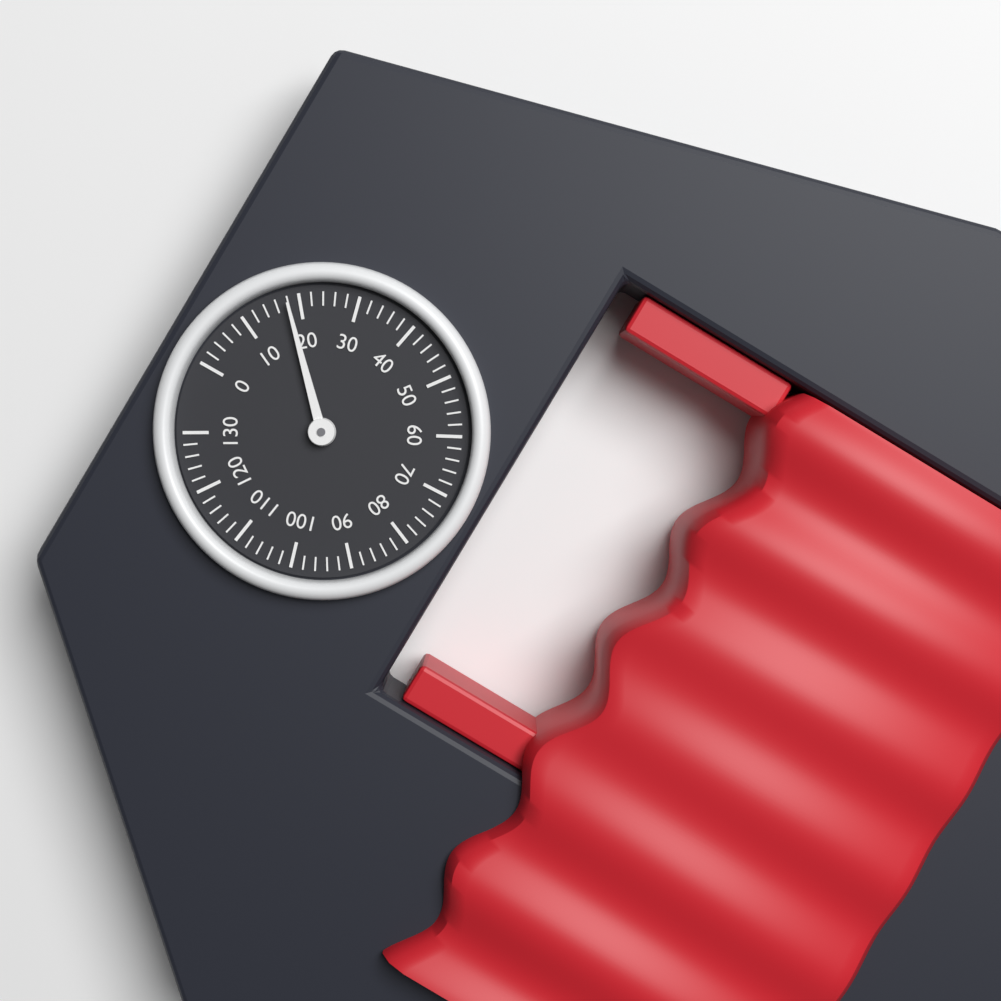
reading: 18 (no unit)
